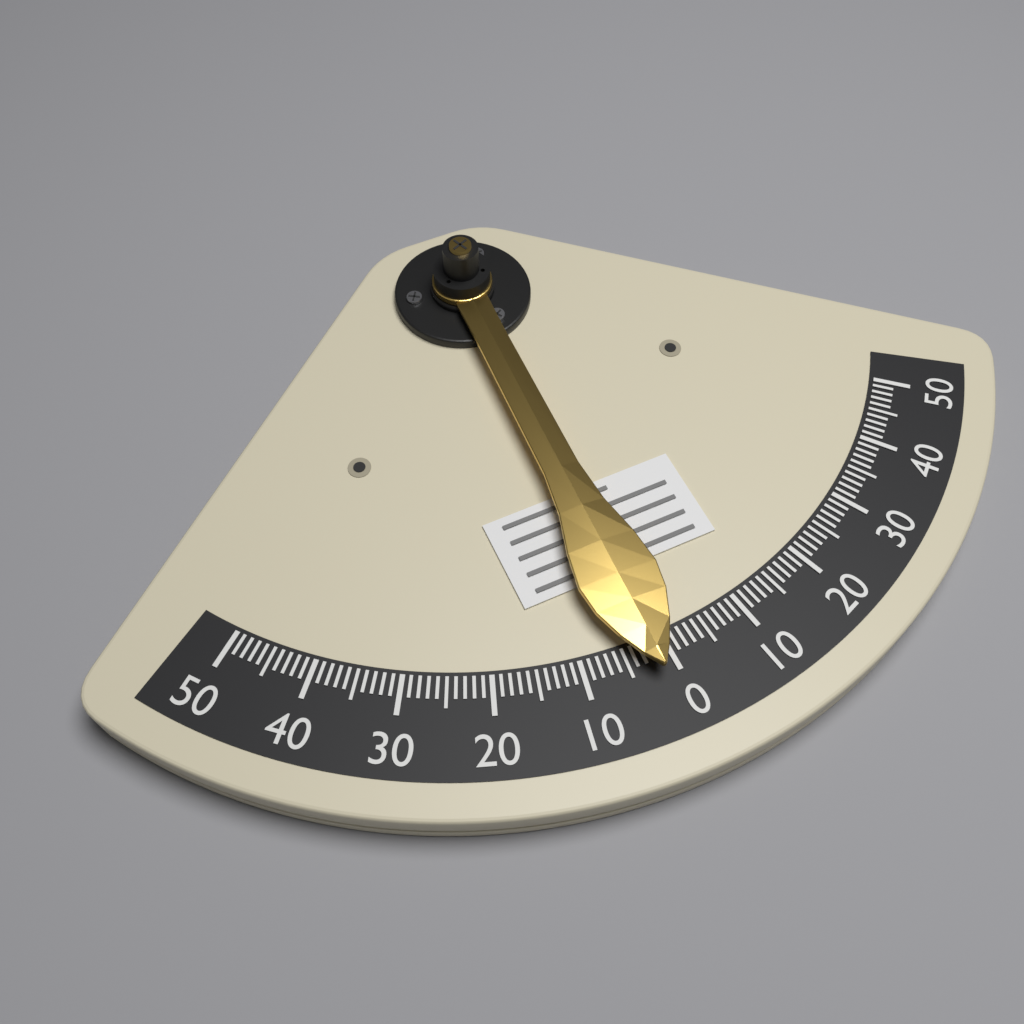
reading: 2 (no unit)
